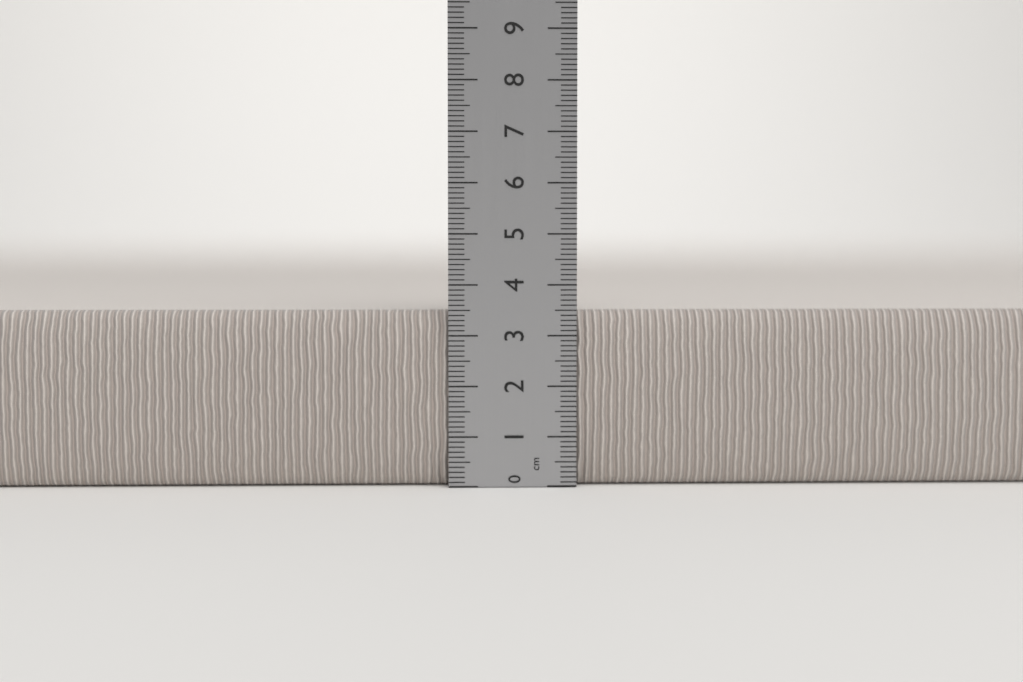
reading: 3.5 cm
